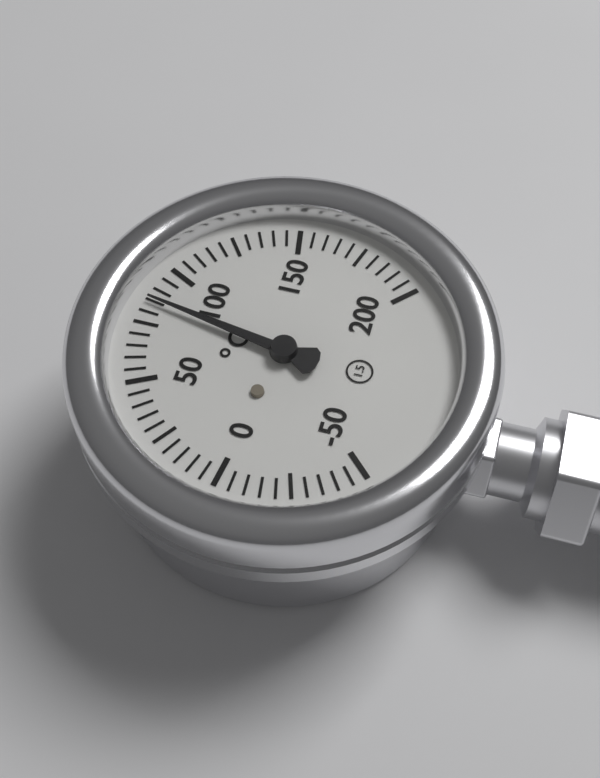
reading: 85 °C
